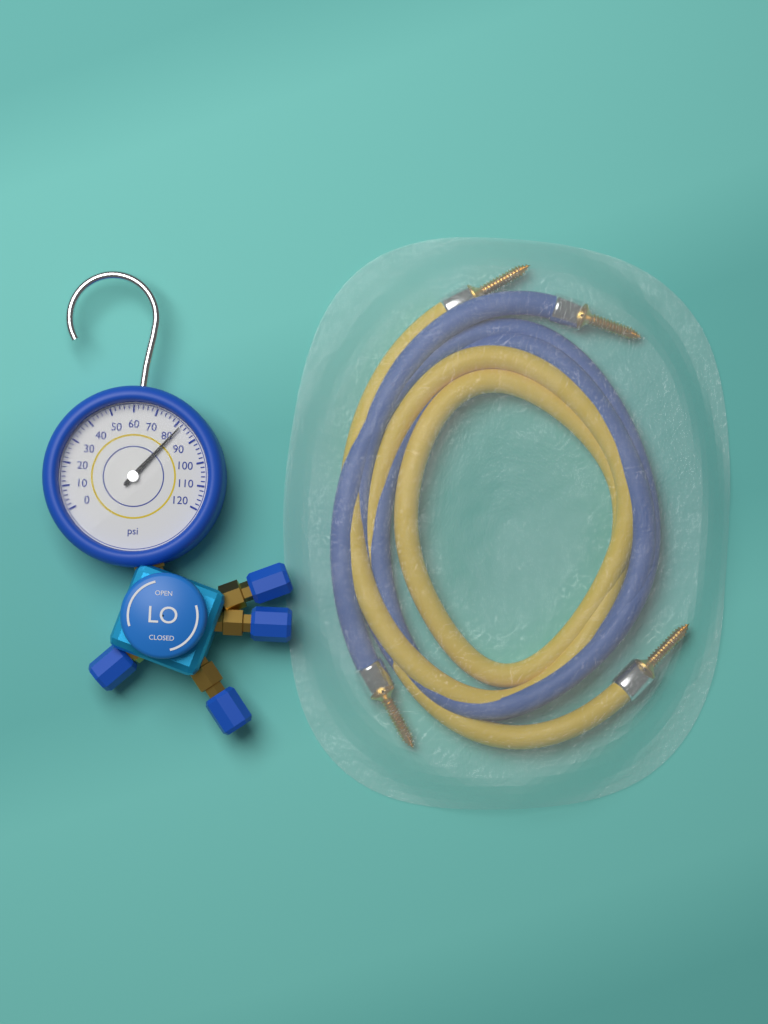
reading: 82 psi
